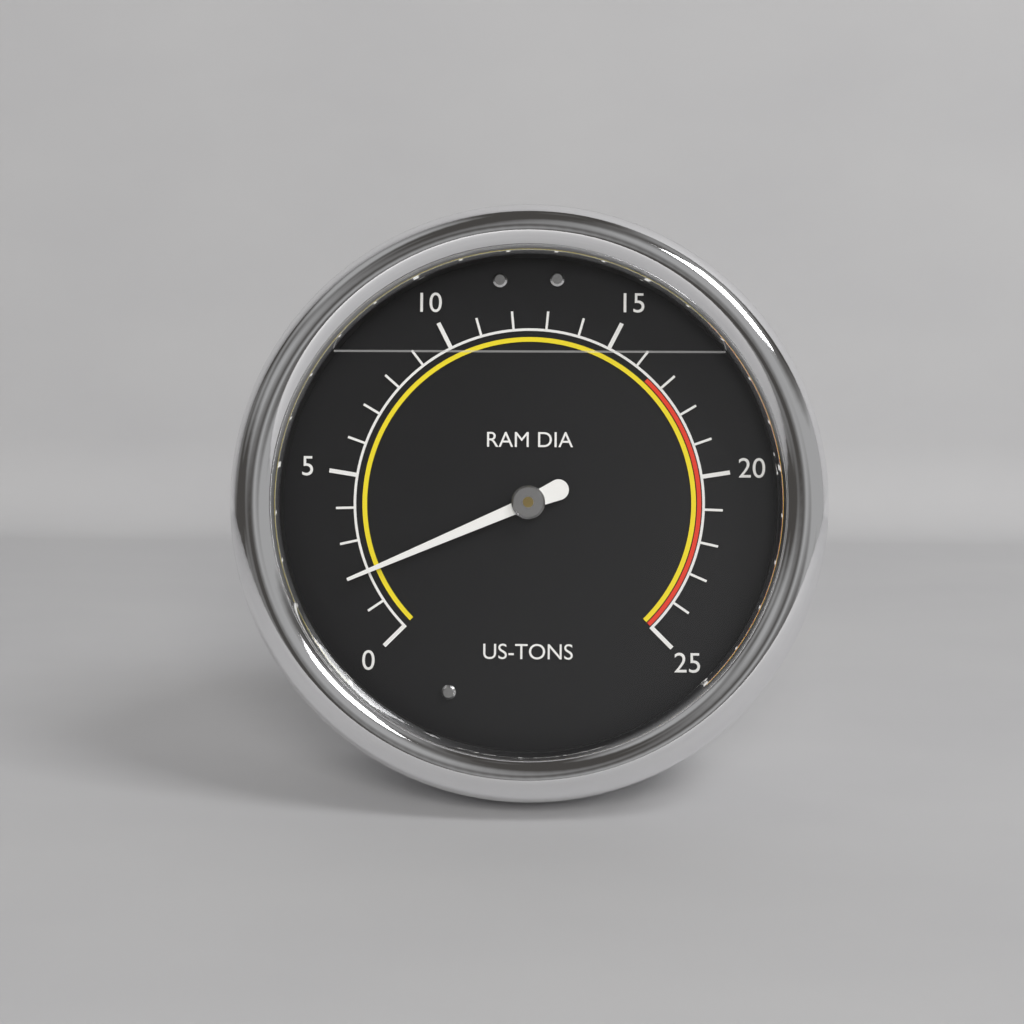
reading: 2 US-TONS
